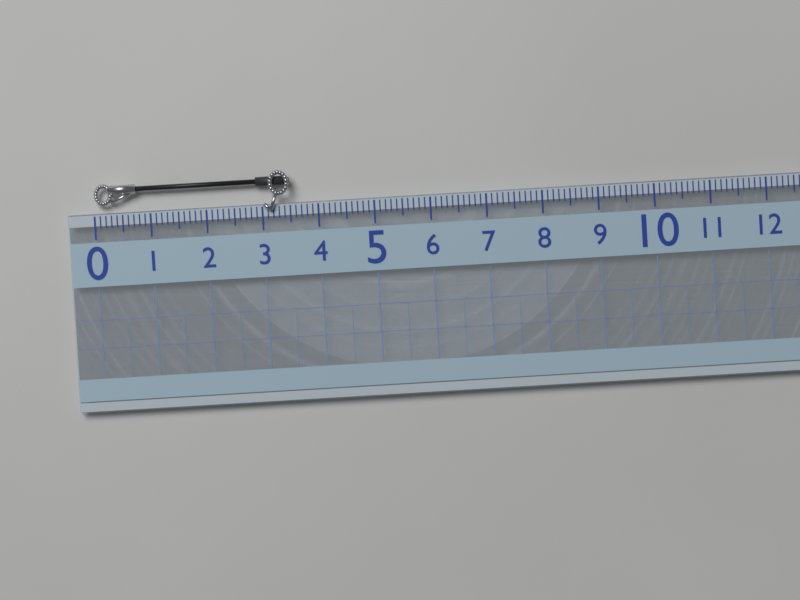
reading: 3.5 (no unit)
